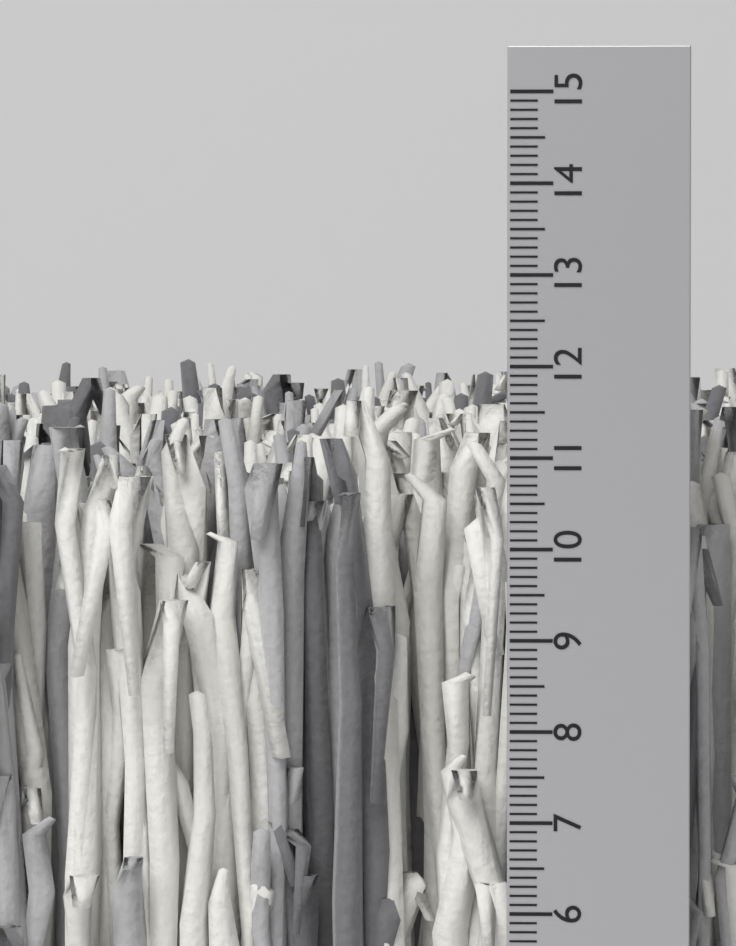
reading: 11.9 cm
